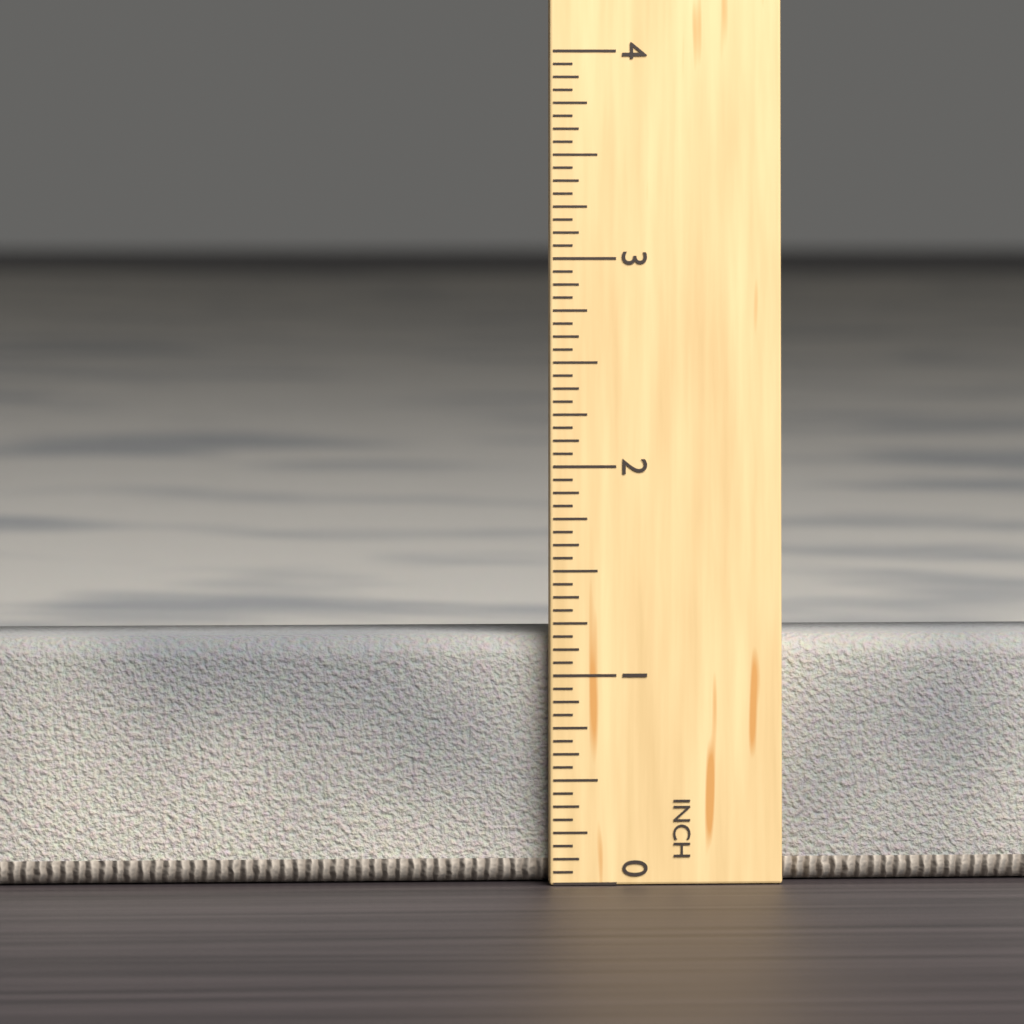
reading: 1.1875 in
